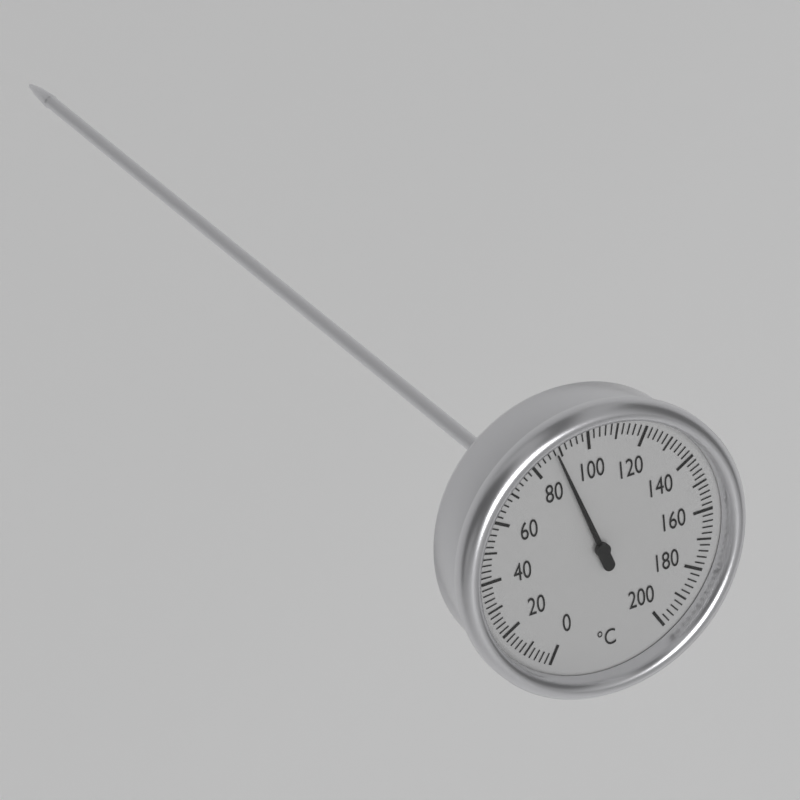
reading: 88 °C
